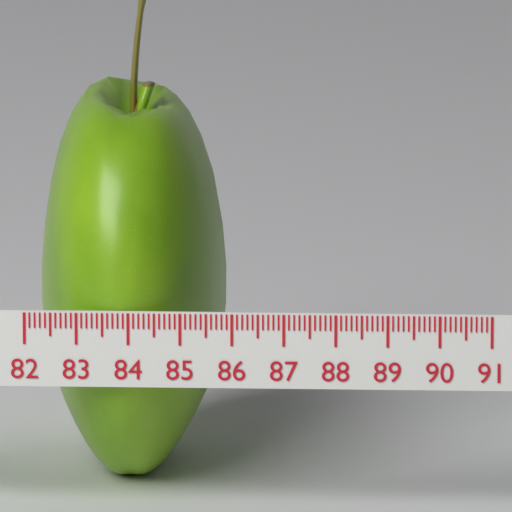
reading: 85.7 (no unit)
